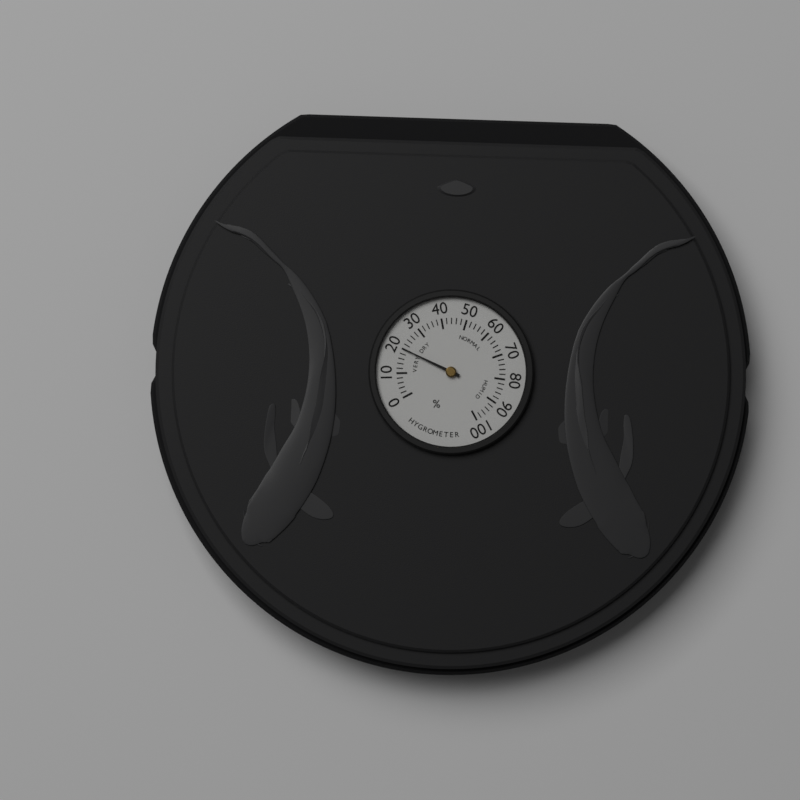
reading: 20 %
